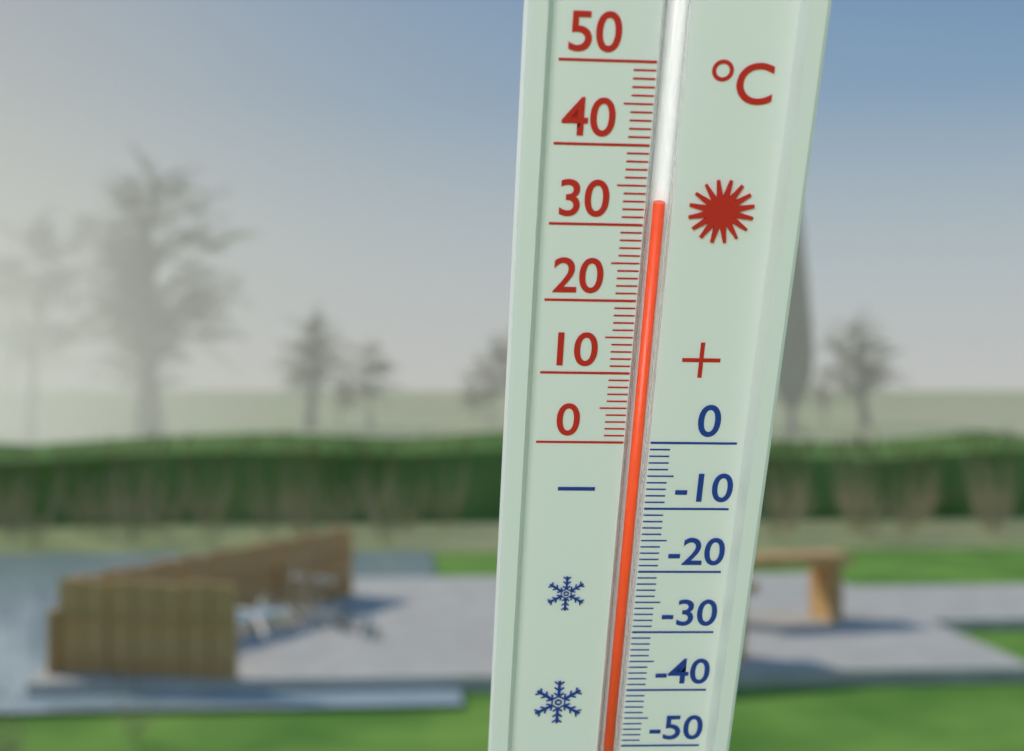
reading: 33 °C
